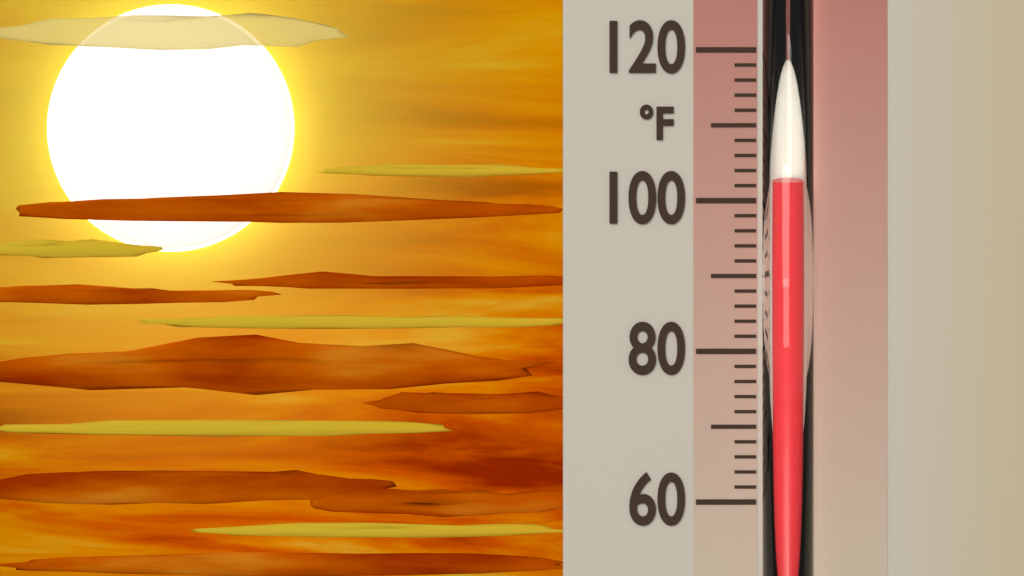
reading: 102 °F
